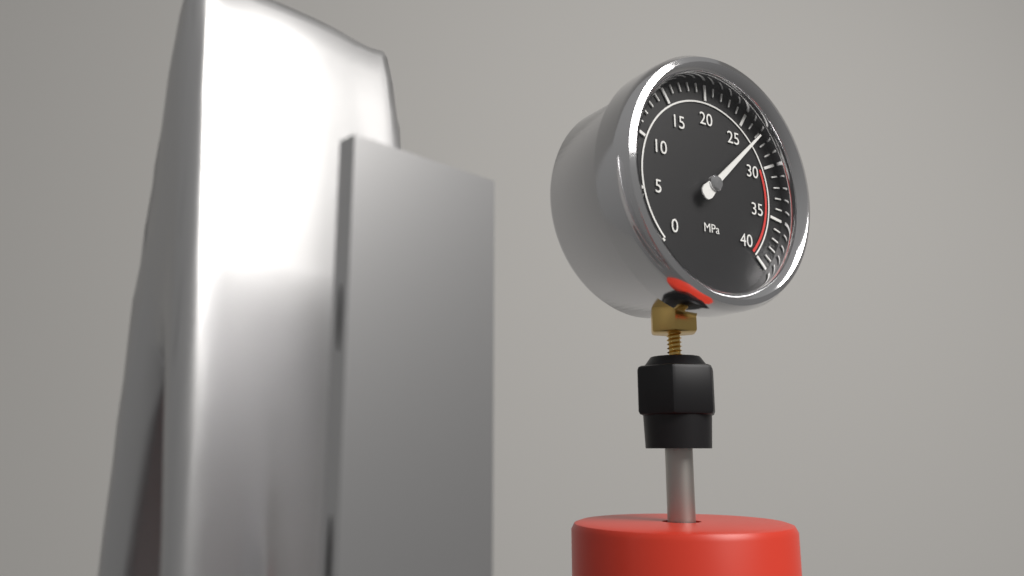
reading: 27 MPa
